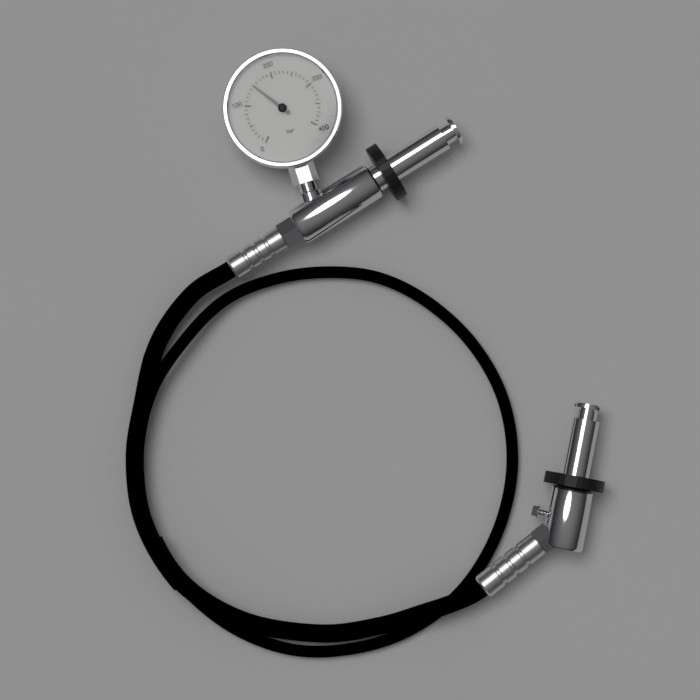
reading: 150 bar
